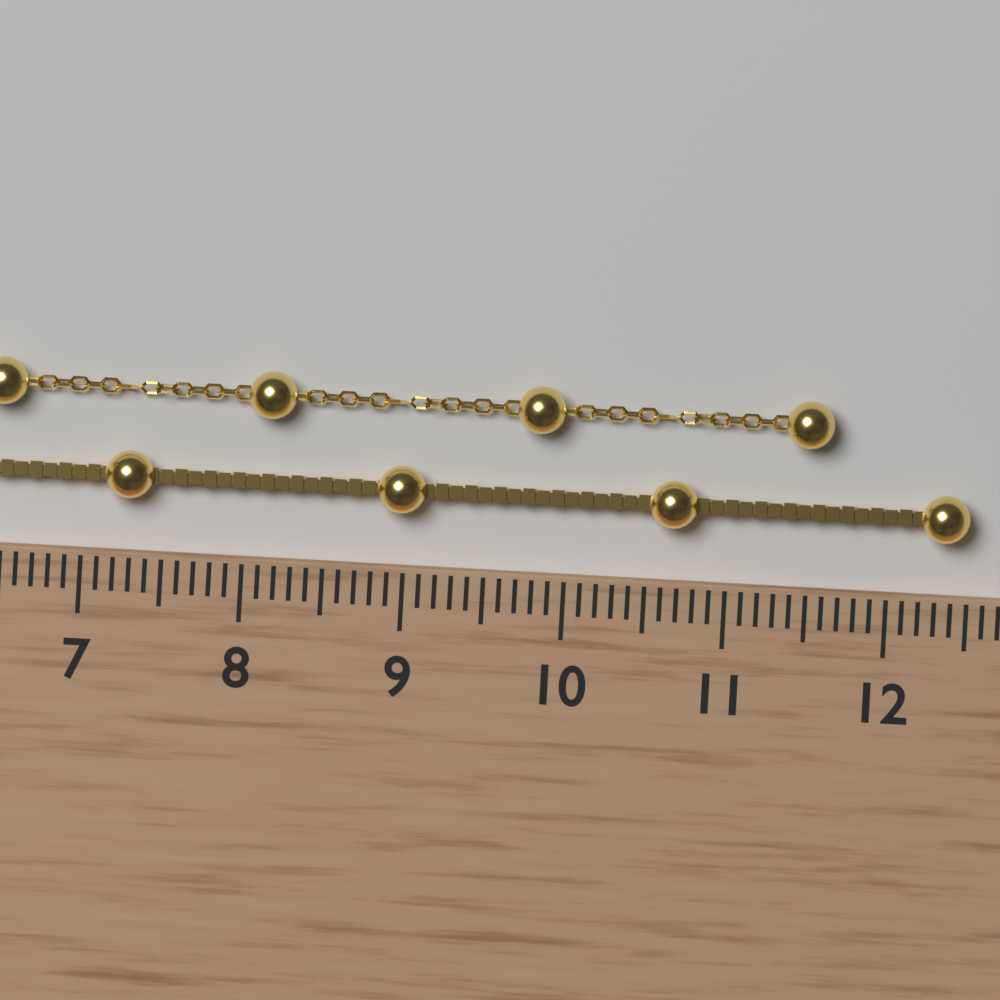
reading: 12.5 cm
